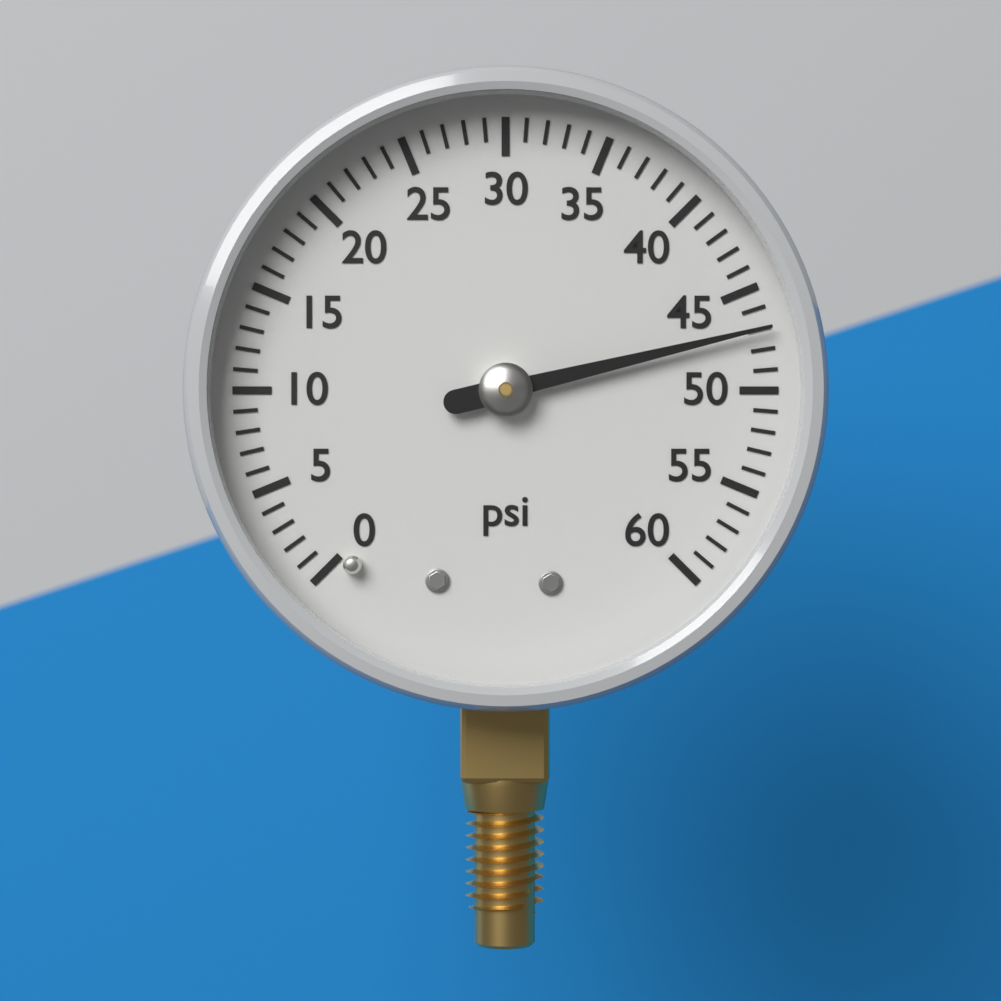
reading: 47 psi
